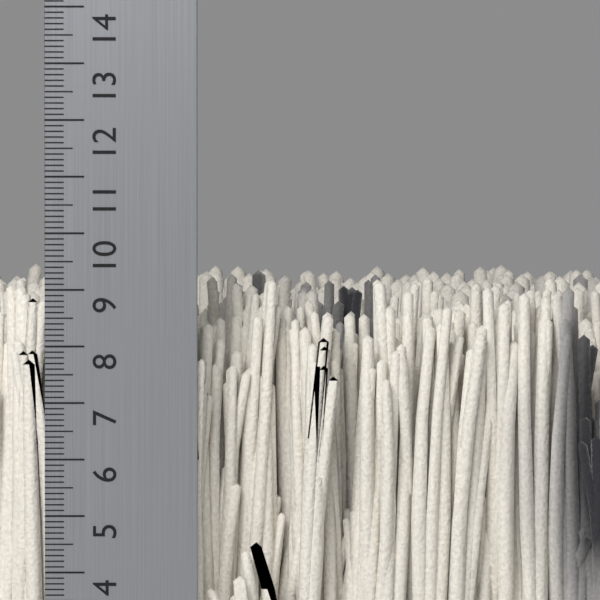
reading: 9.3 cm
